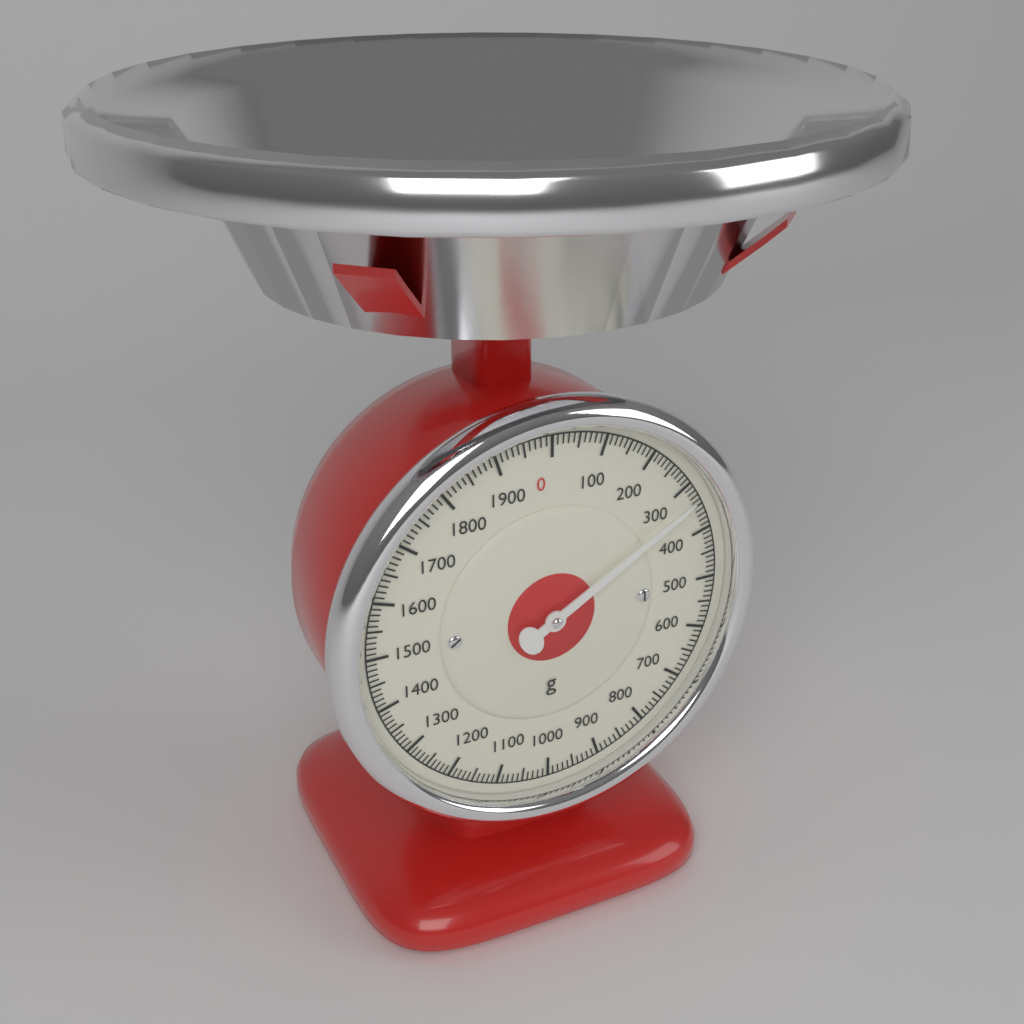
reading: 330 g
